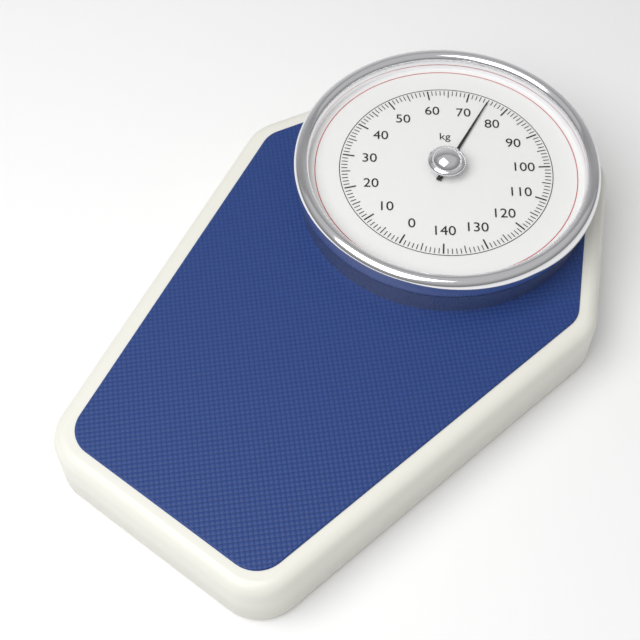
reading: 75 kg
